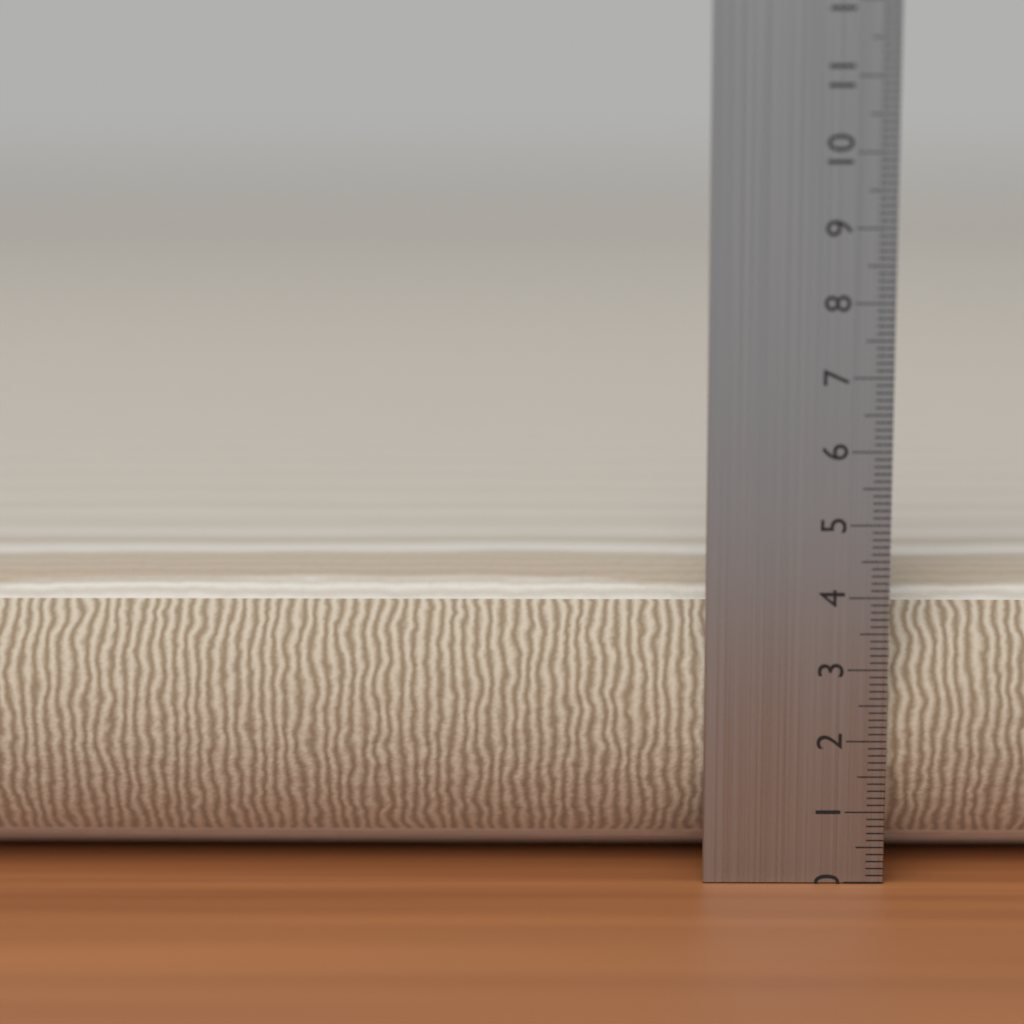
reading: 4.3 cm
